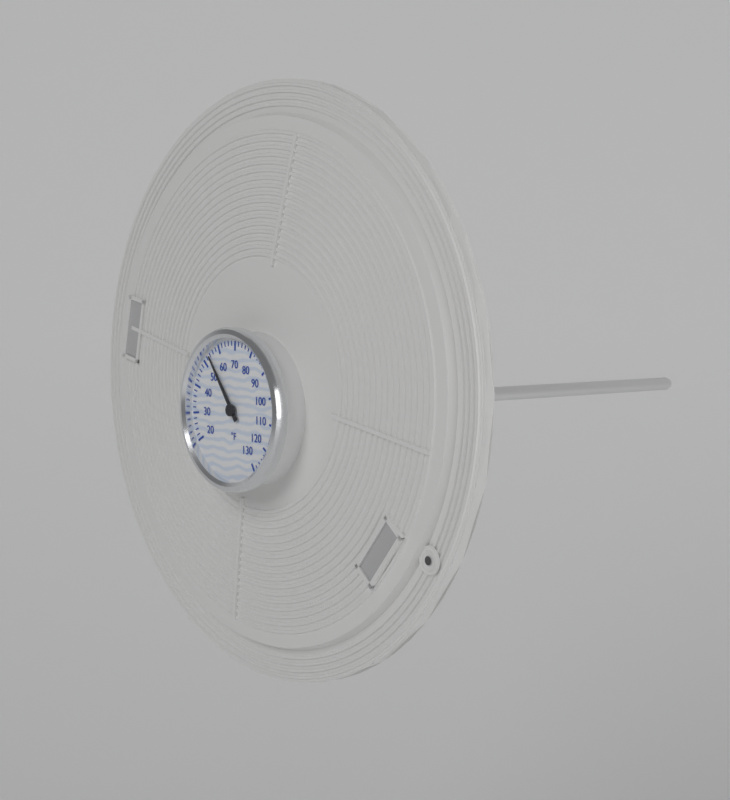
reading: 54 °F
